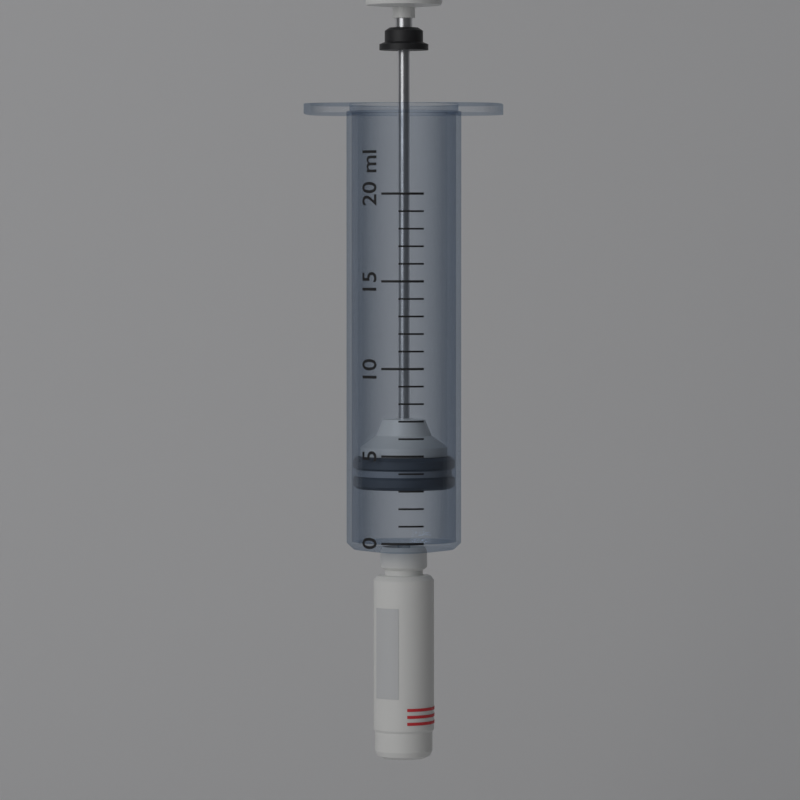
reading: 3 ml
